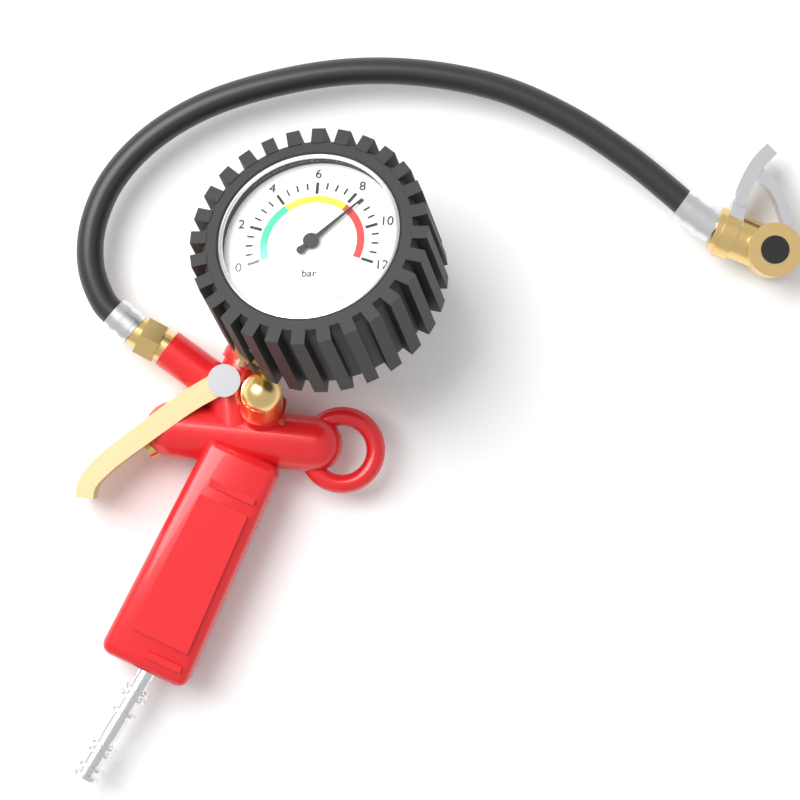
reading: 8.5 bar
